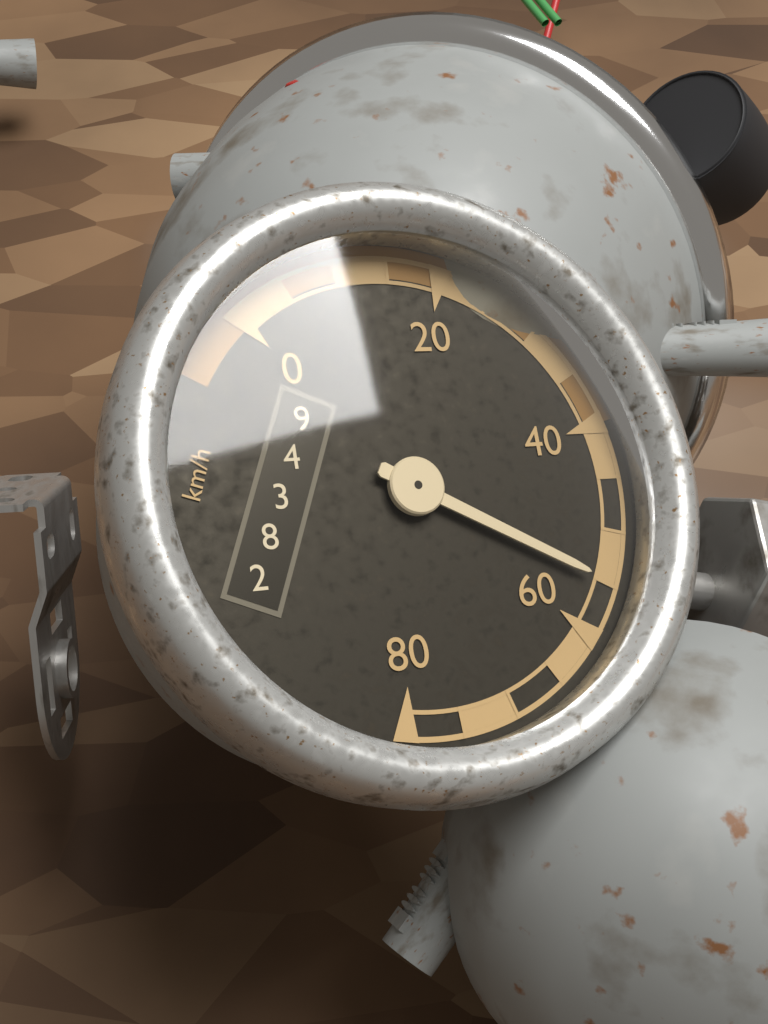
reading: 55 km/h
